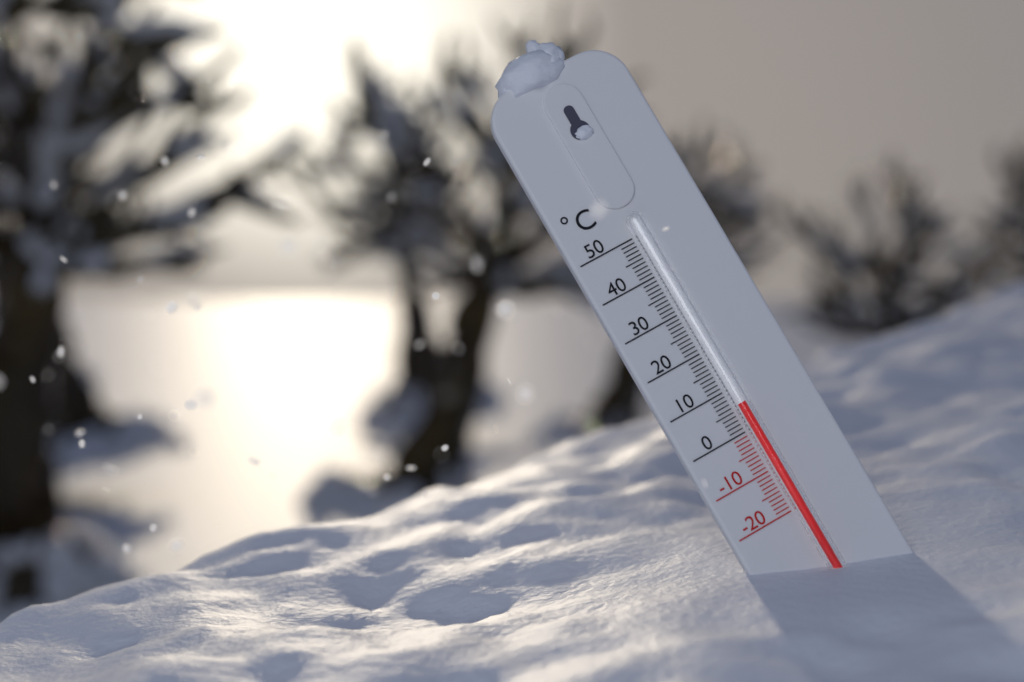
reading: 6 °C
